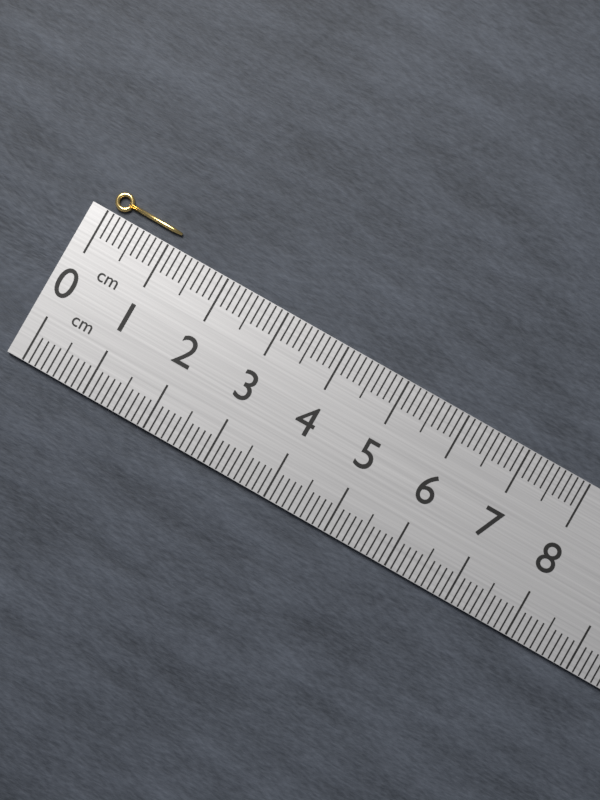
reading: 1.1 cm
